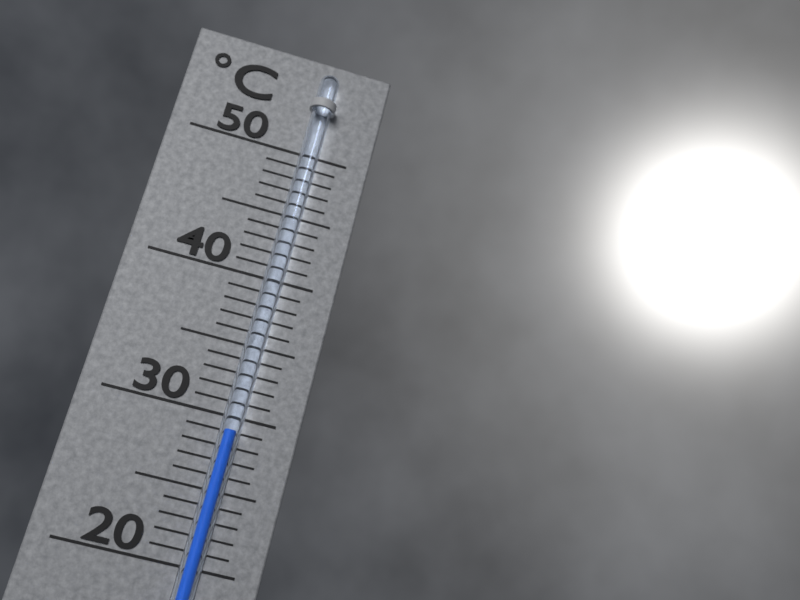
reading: 29 °C
